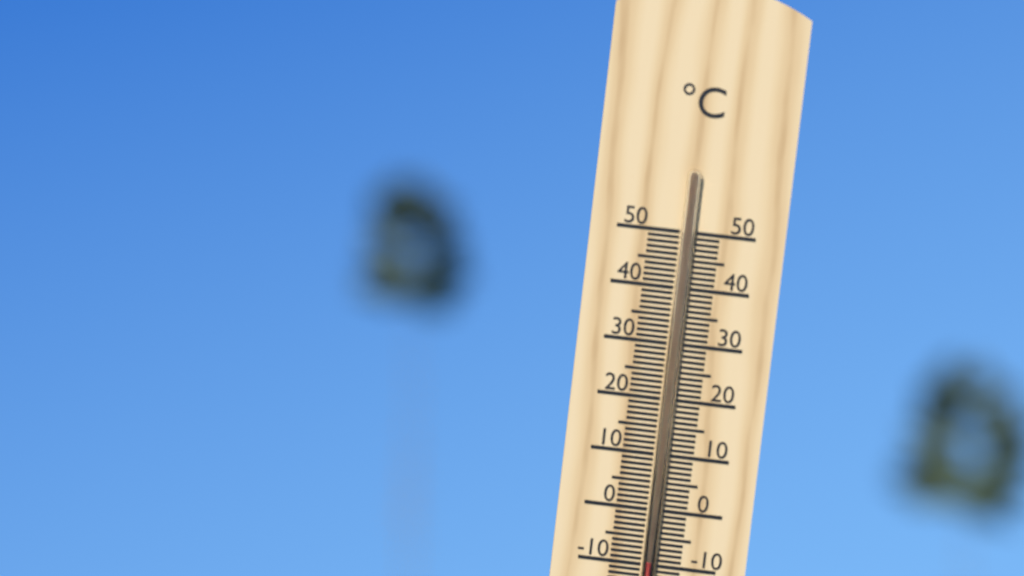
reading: -9 °C
